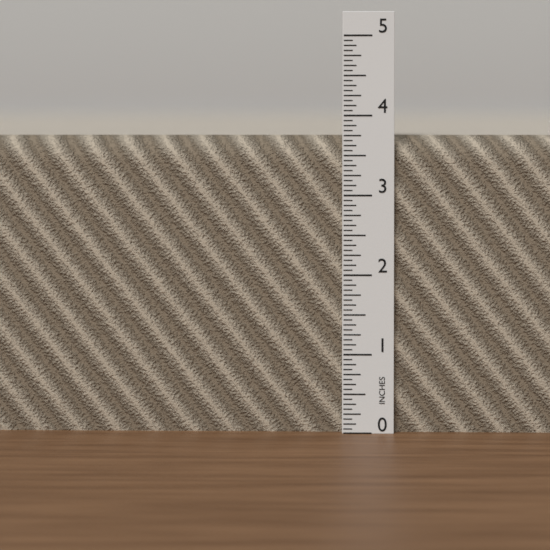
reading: 3.7500 in
